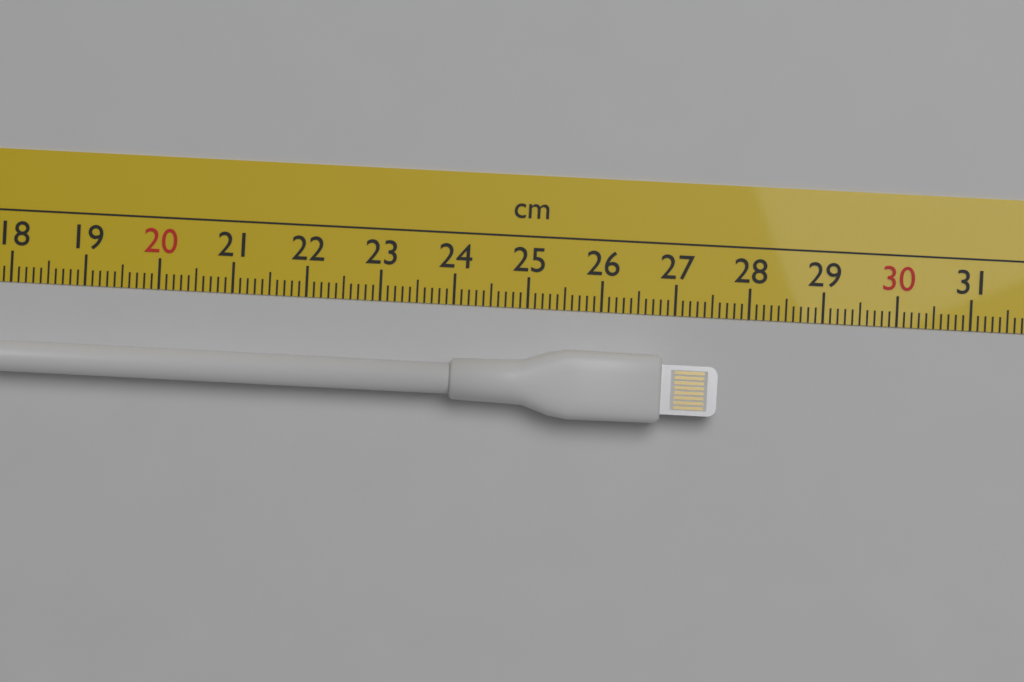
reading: 27.6 cm
